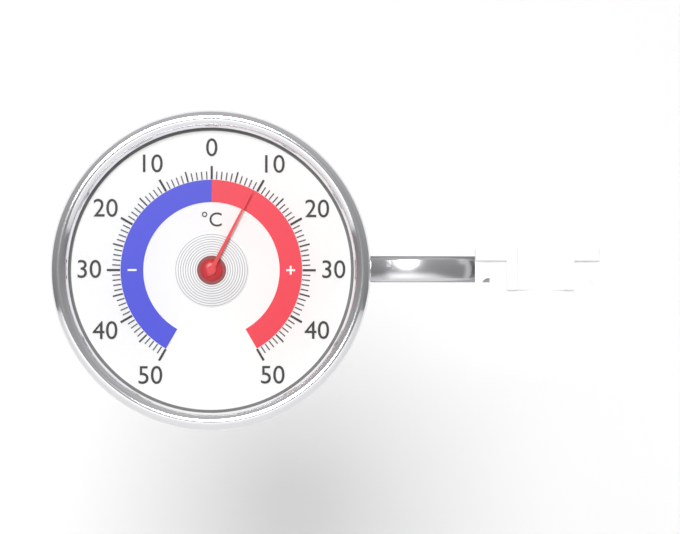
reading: 9 °C
